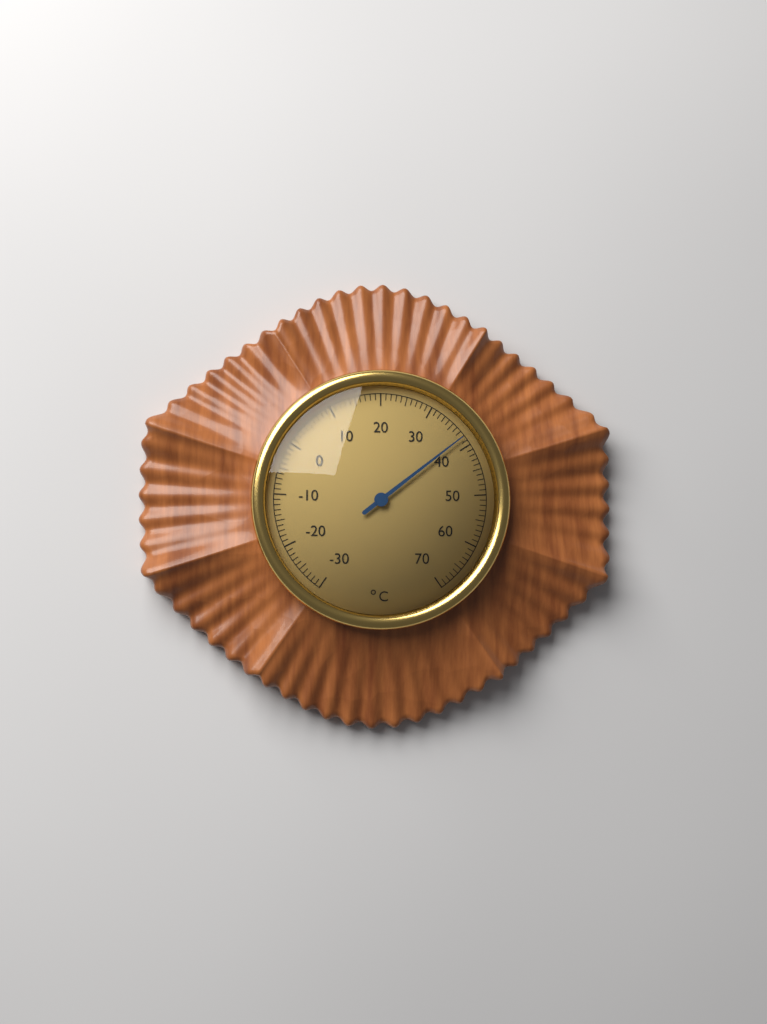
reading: 38 °C
